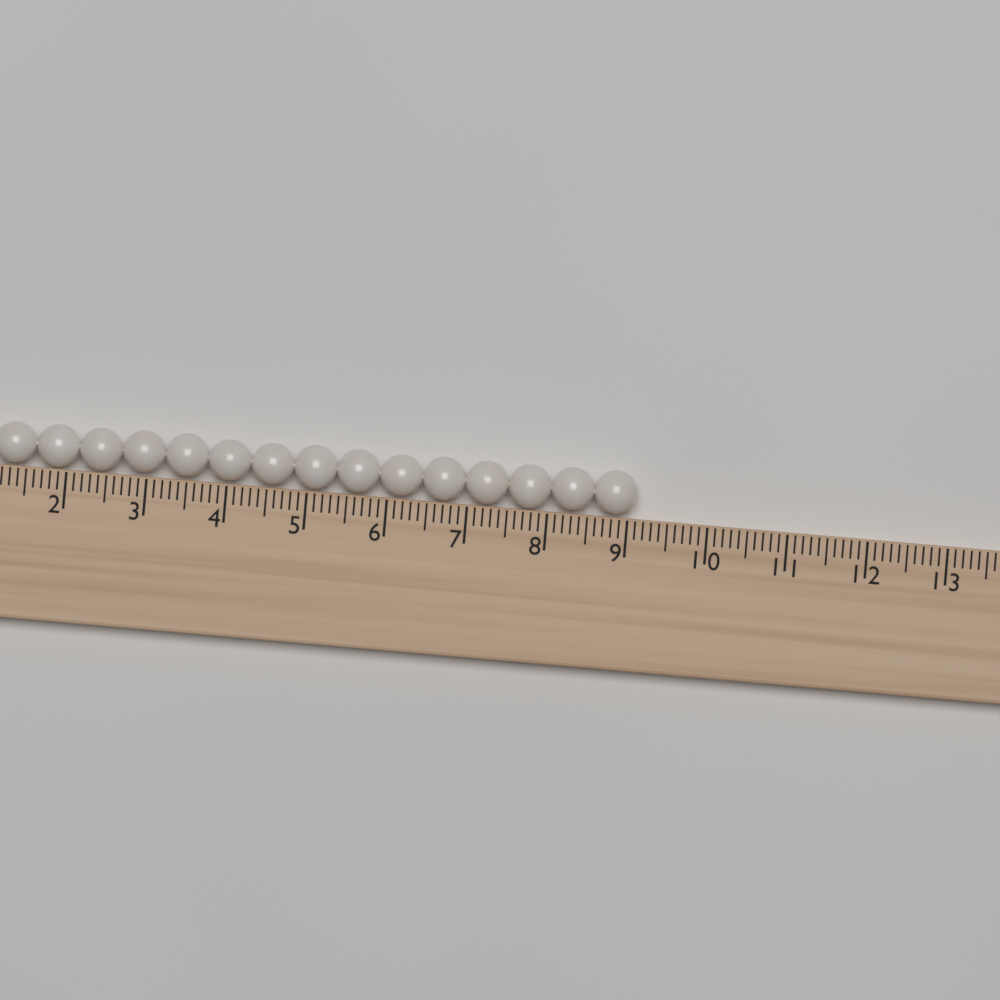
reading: 9.1 (no unit)
